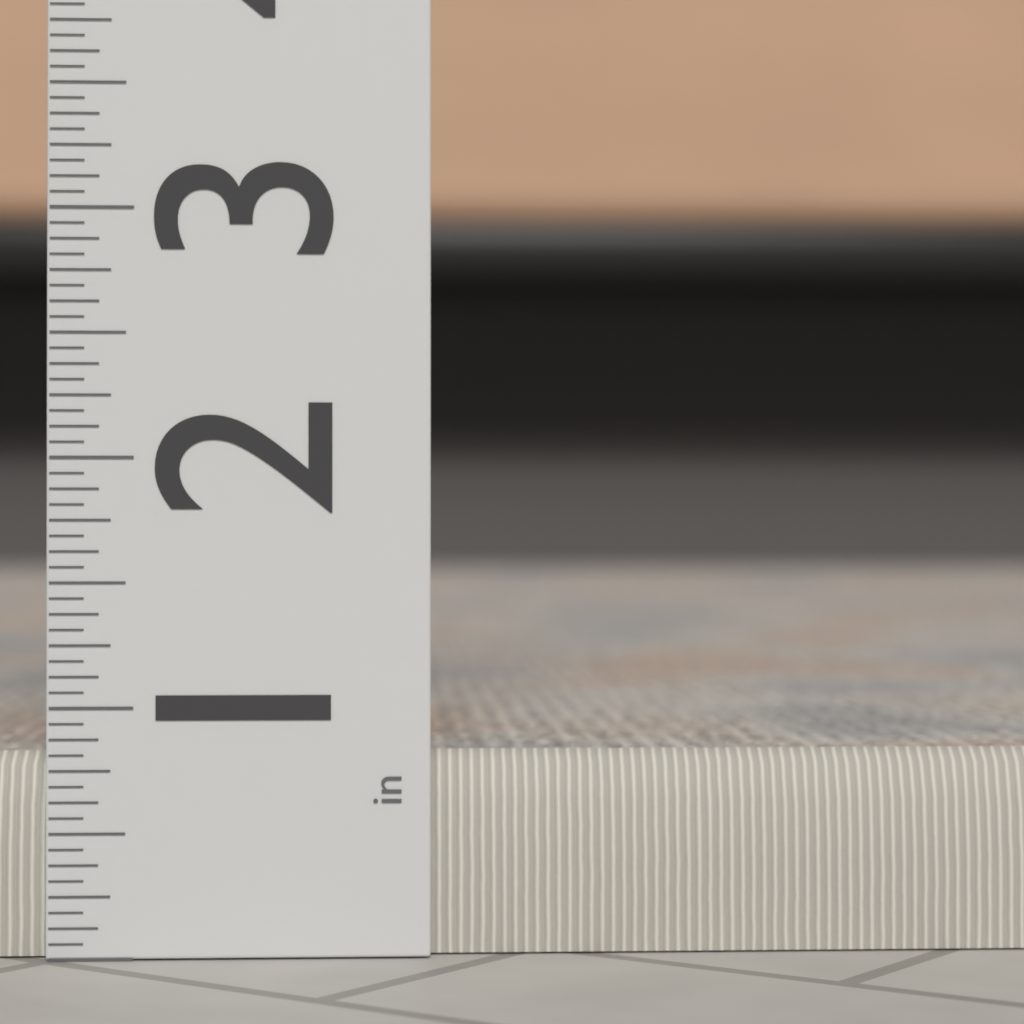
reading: 0.8125 in
